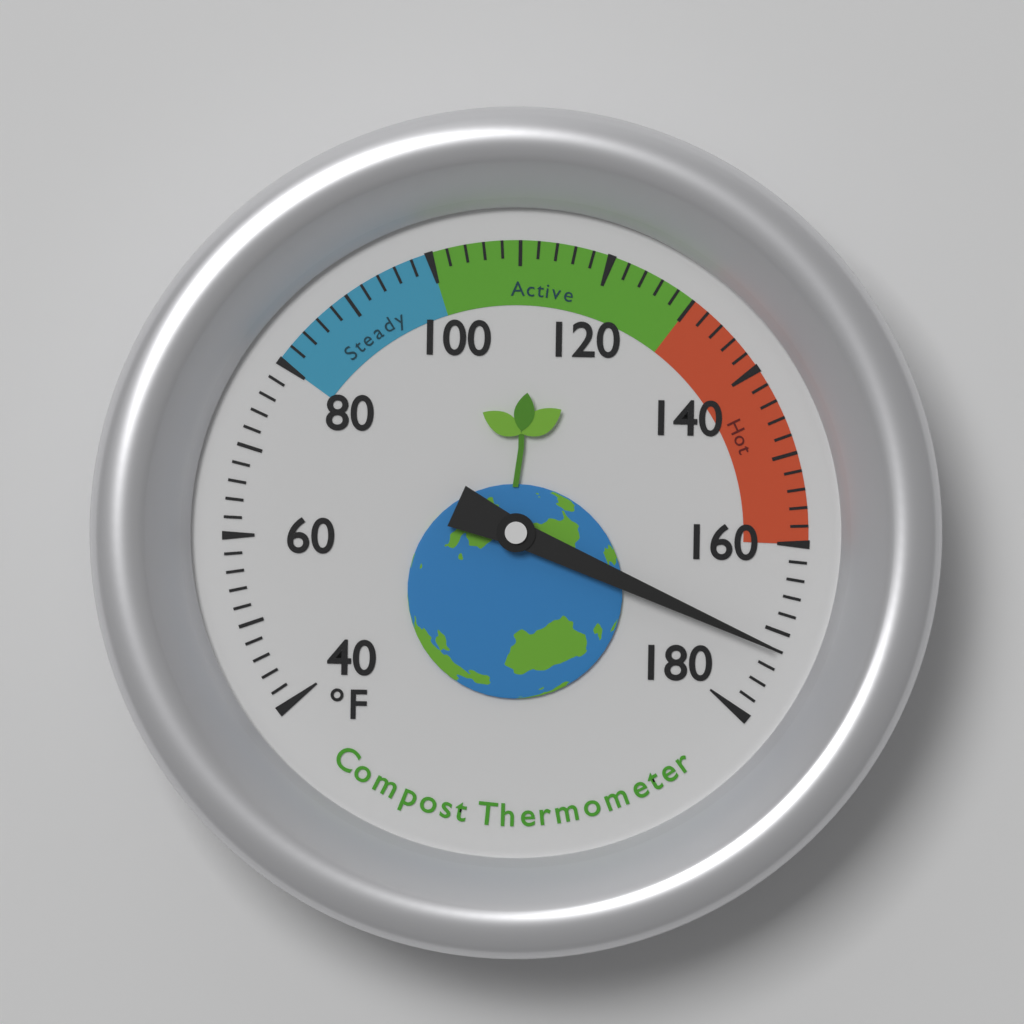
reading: 172 °F
